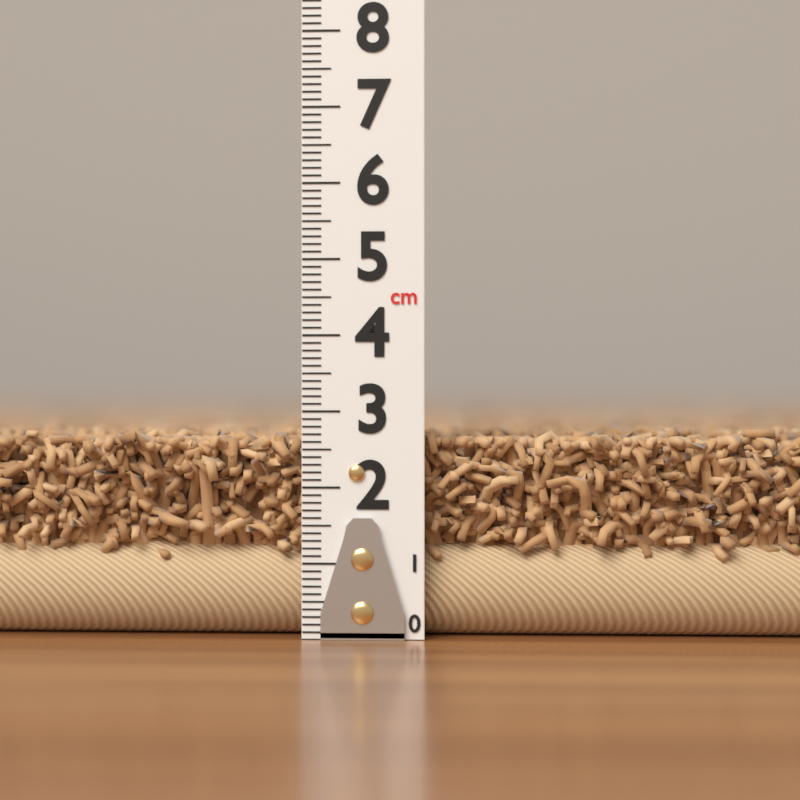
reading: 2.9 cm
